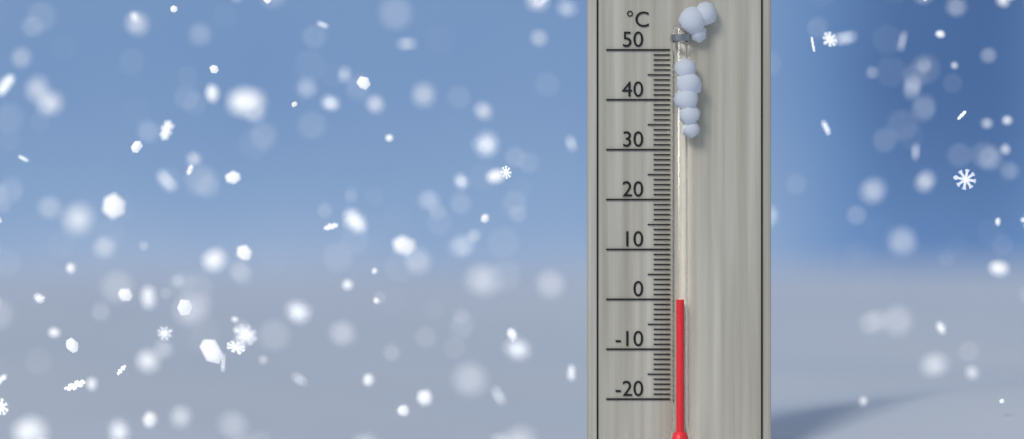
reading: 0 °C
